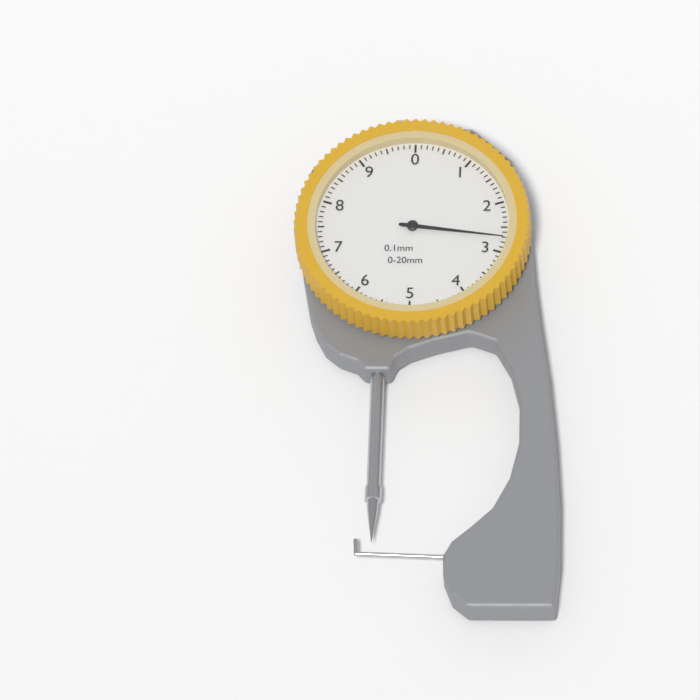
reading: 2.7 mm
